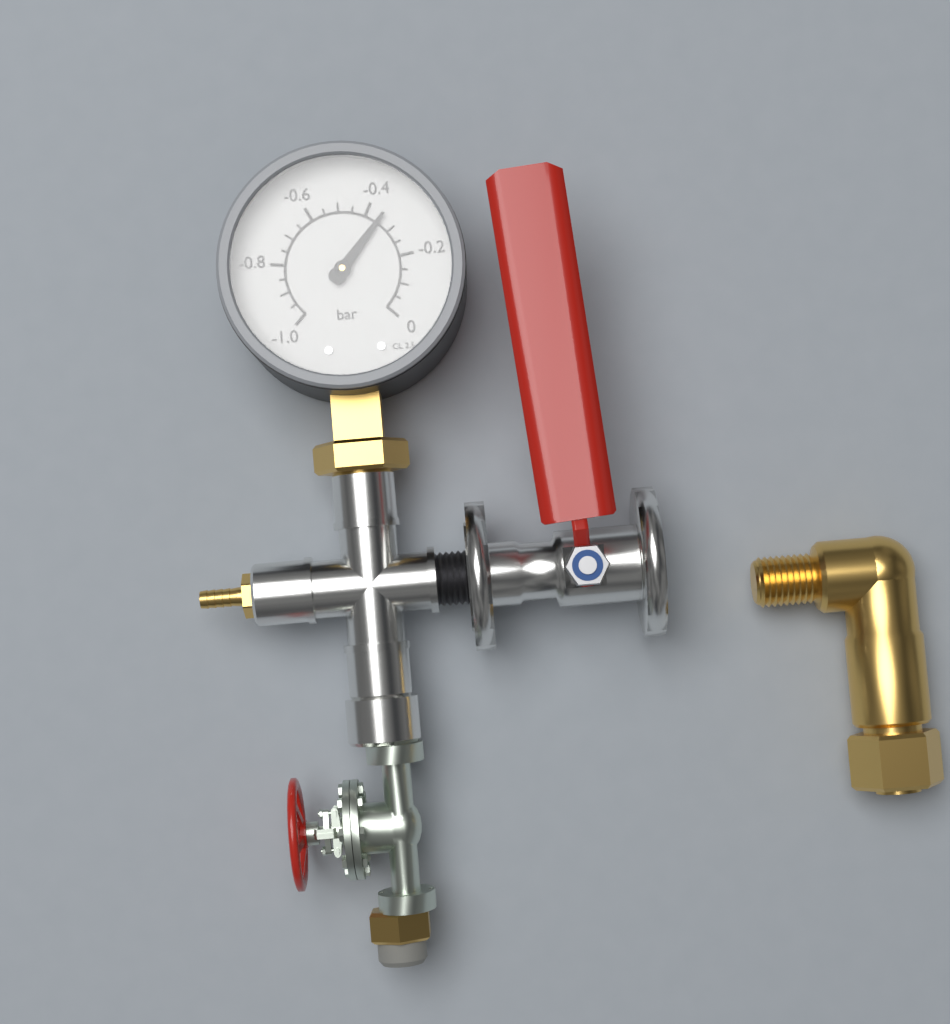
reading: -0.35 bar
